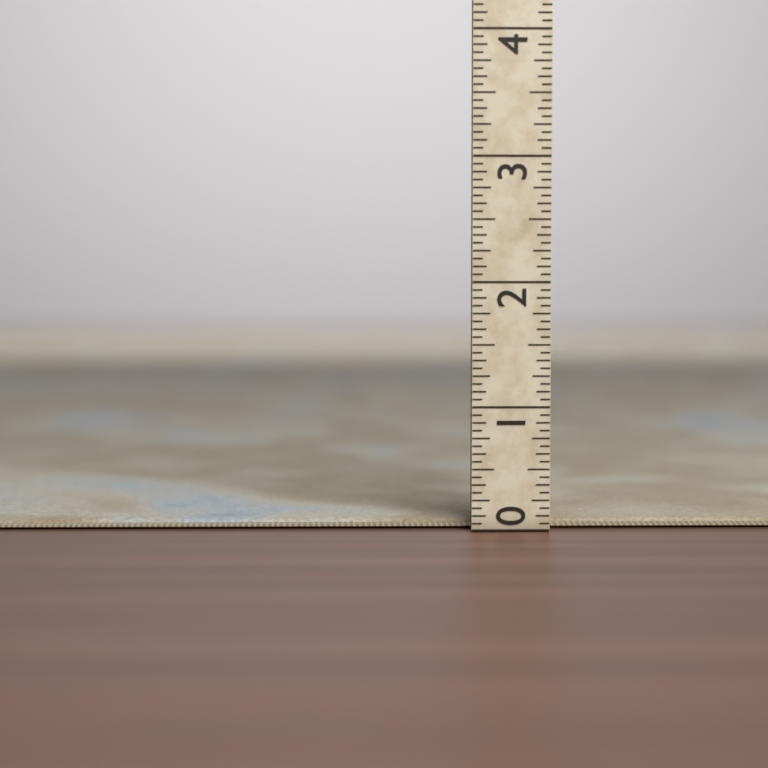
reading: 0.0625 (no unit)
